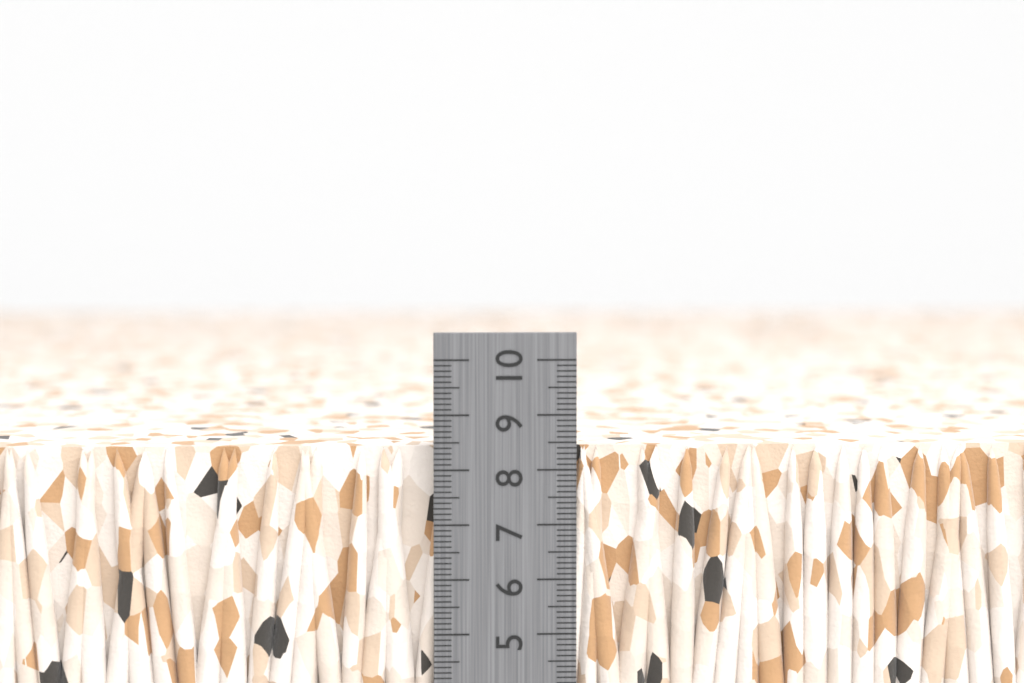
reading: 8.4 cm
